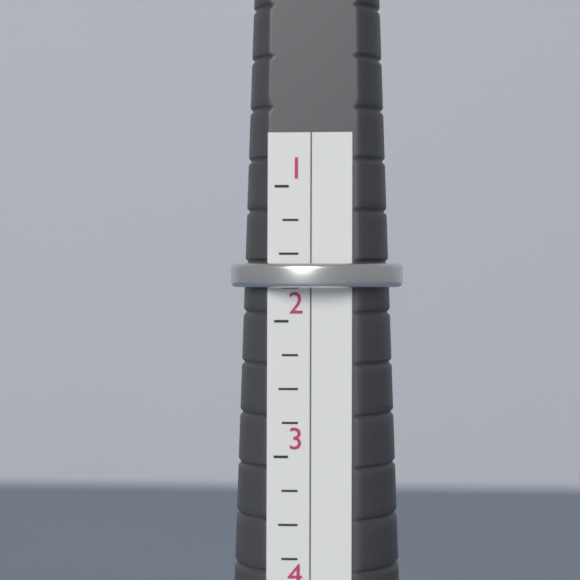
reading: 1.75 (no unit)
